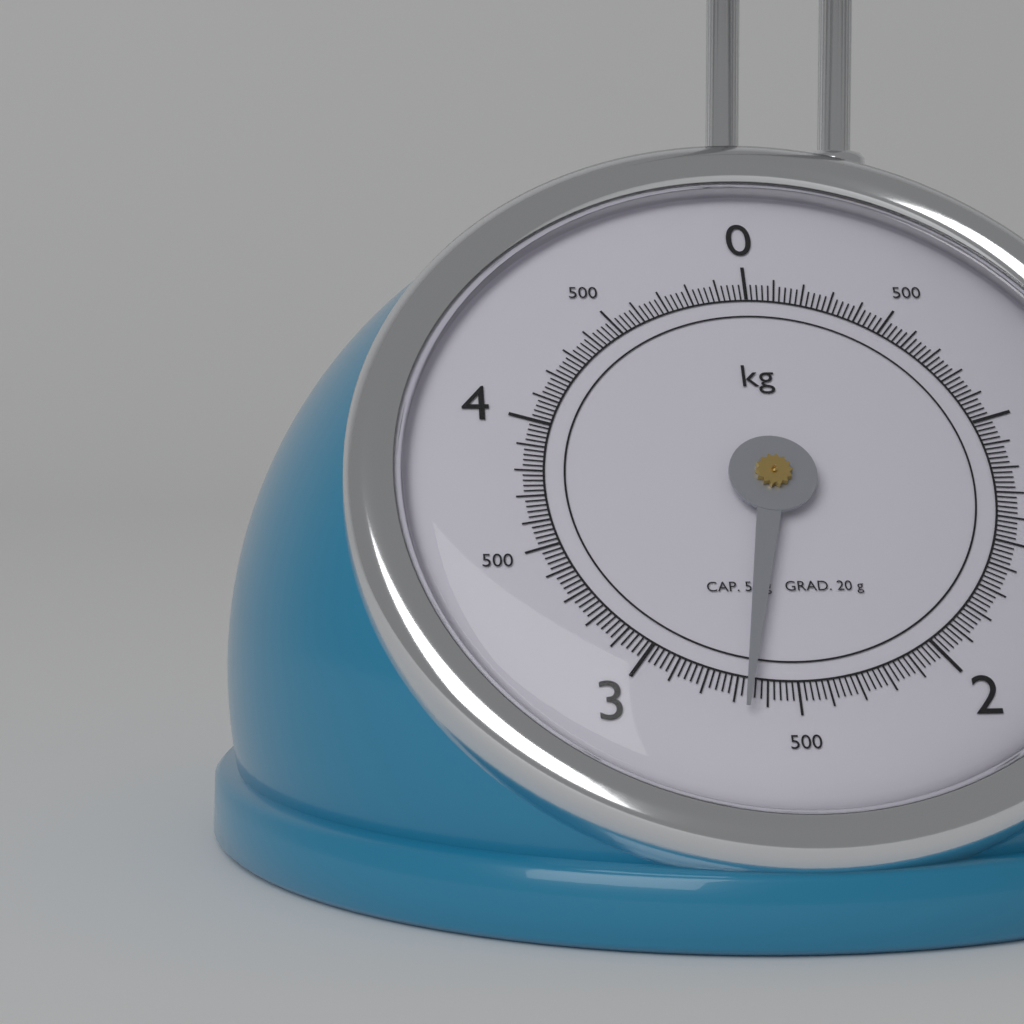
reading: 2.66 kg
